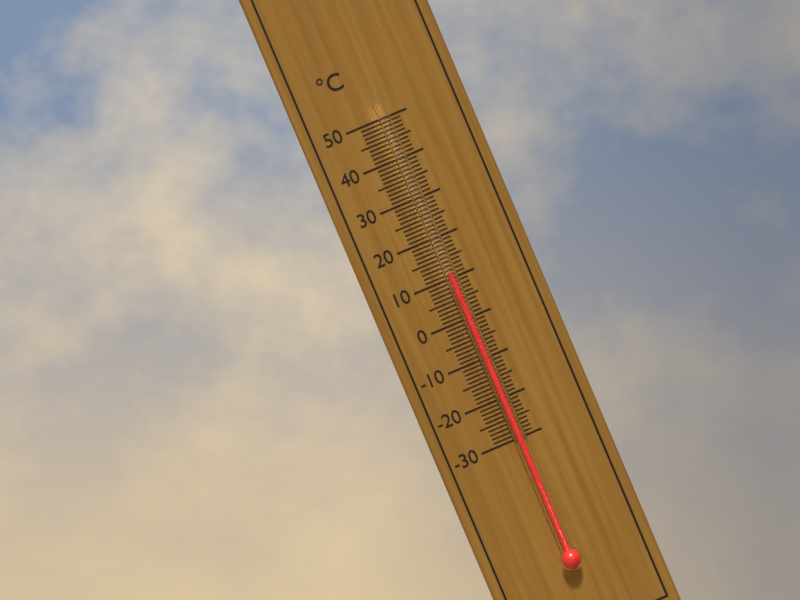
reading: 11 °C
